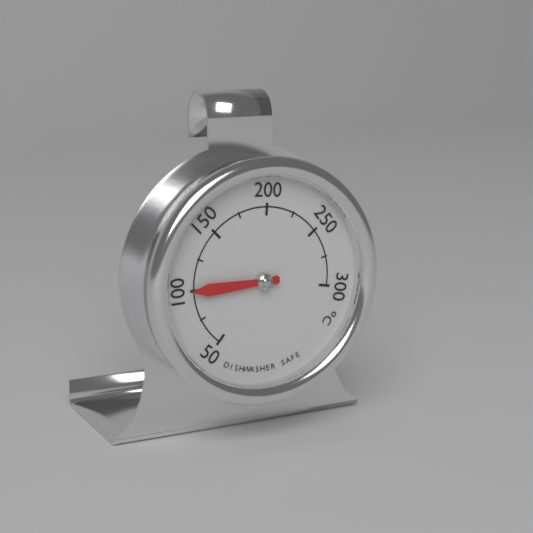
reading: 100 °C
